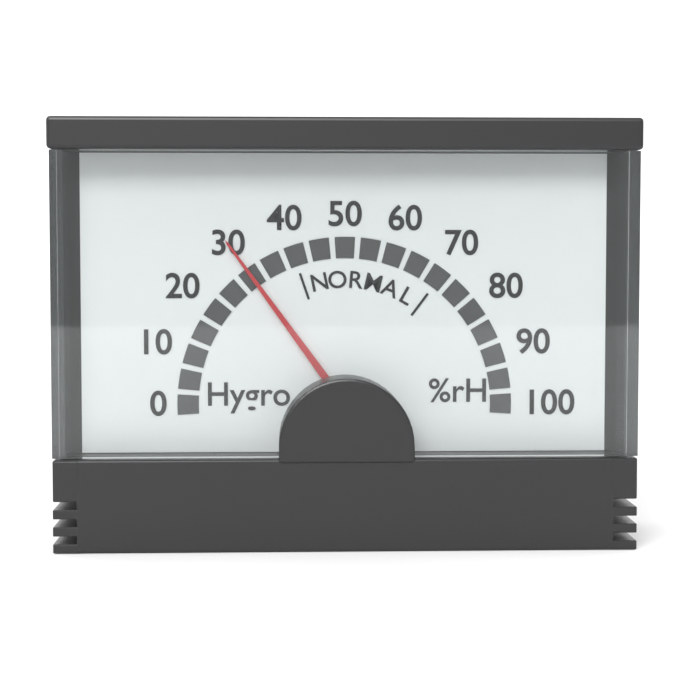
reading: 30 %rH
